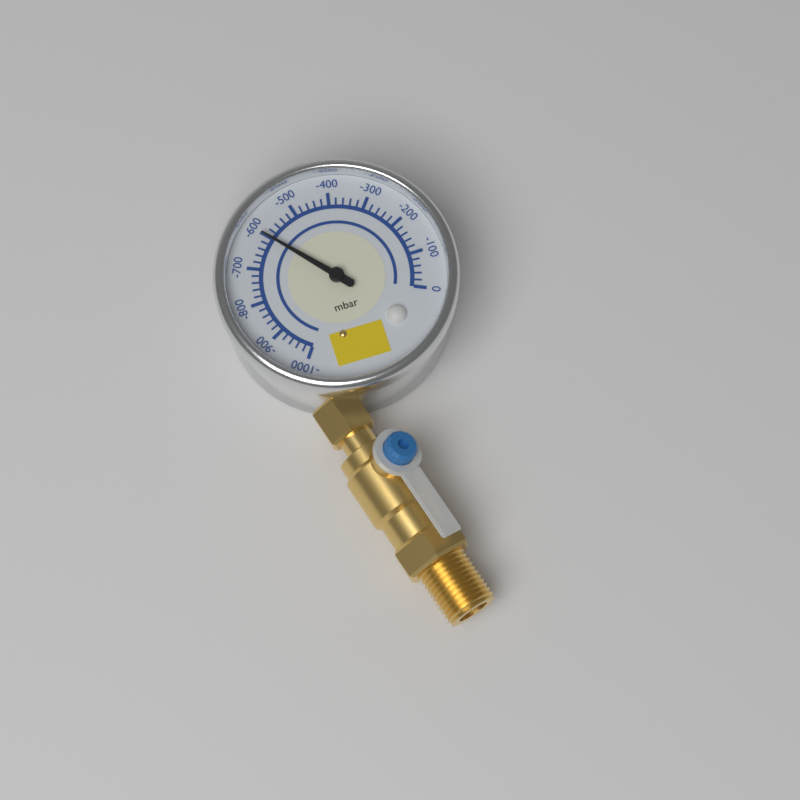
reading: -600 mbar
